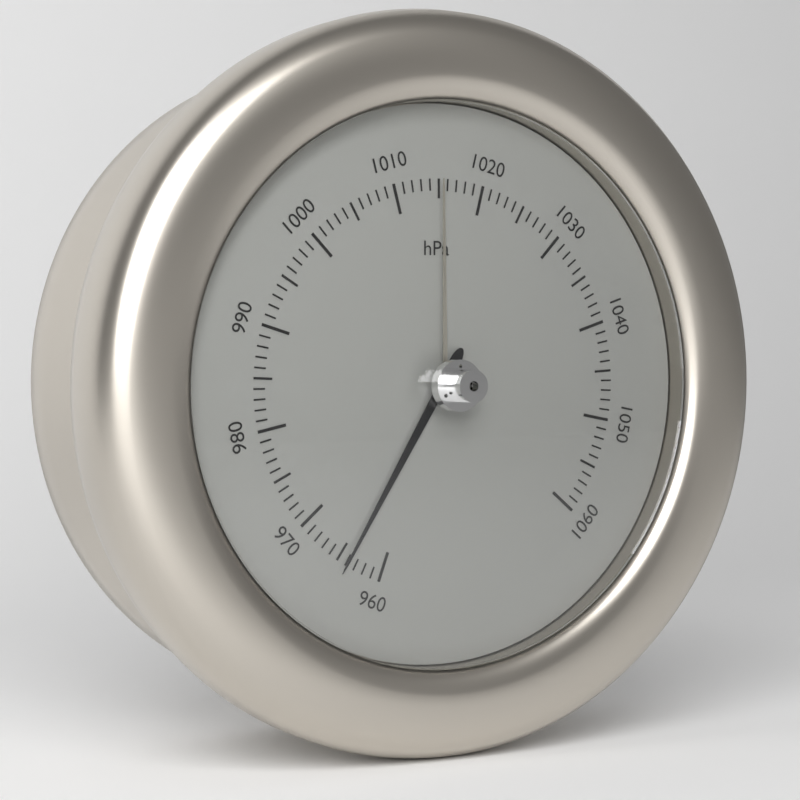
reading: 964 hPa
